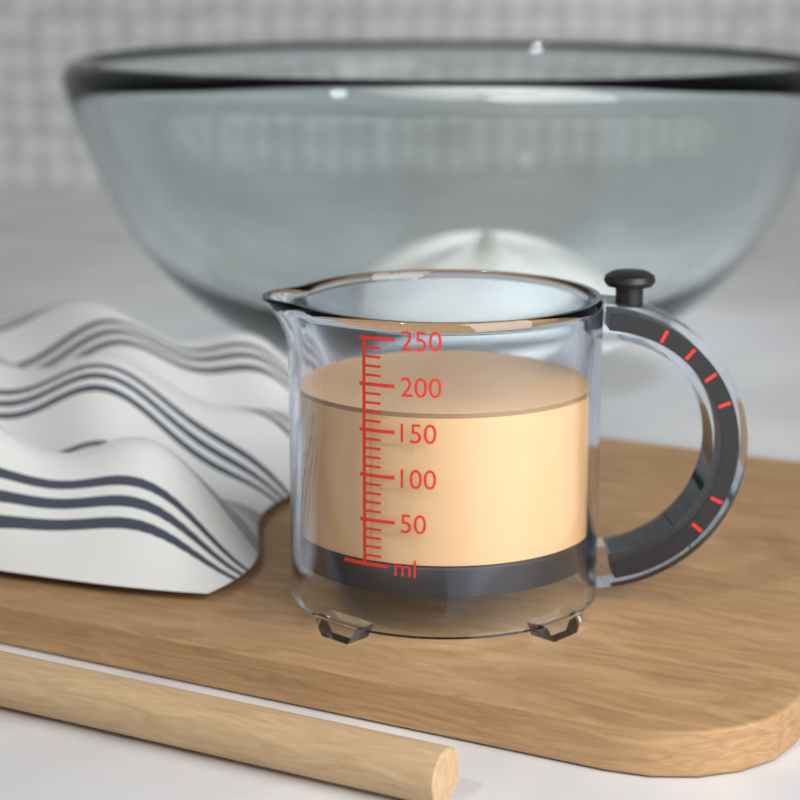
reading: 170 ml
